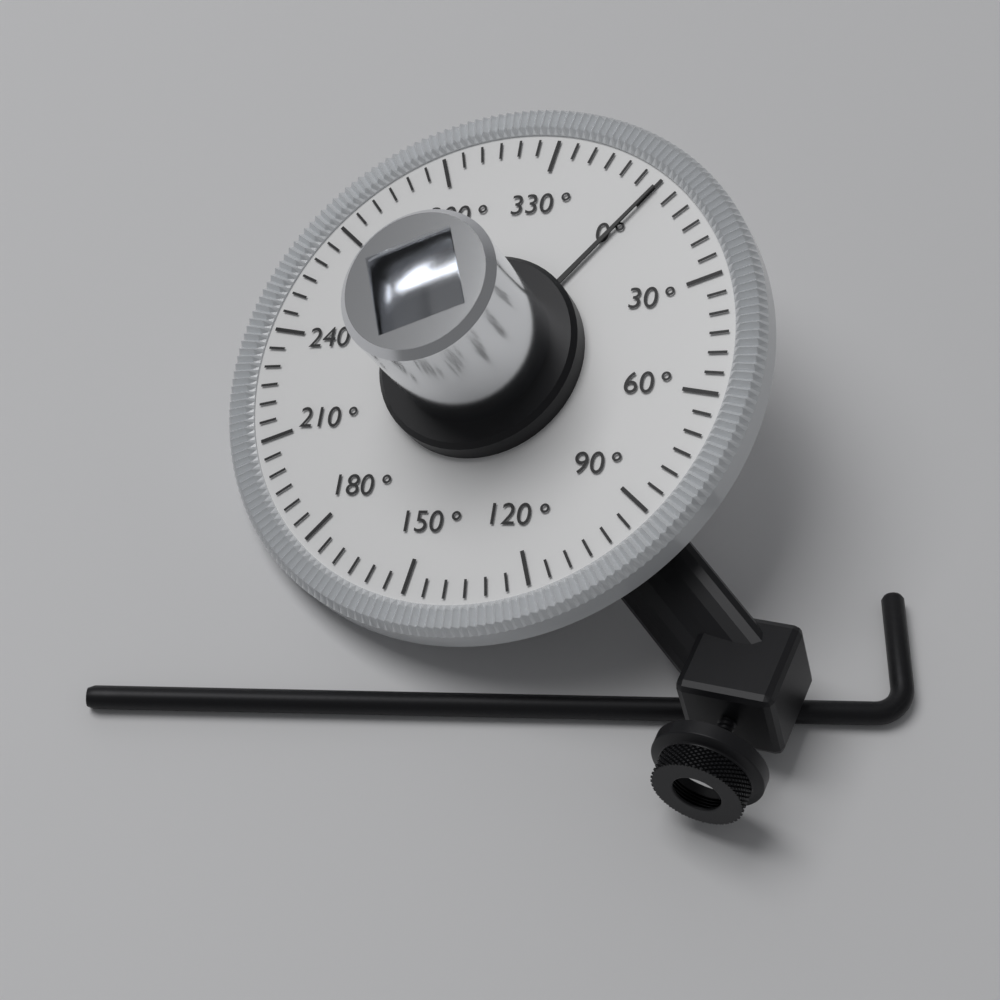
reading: 0 °
